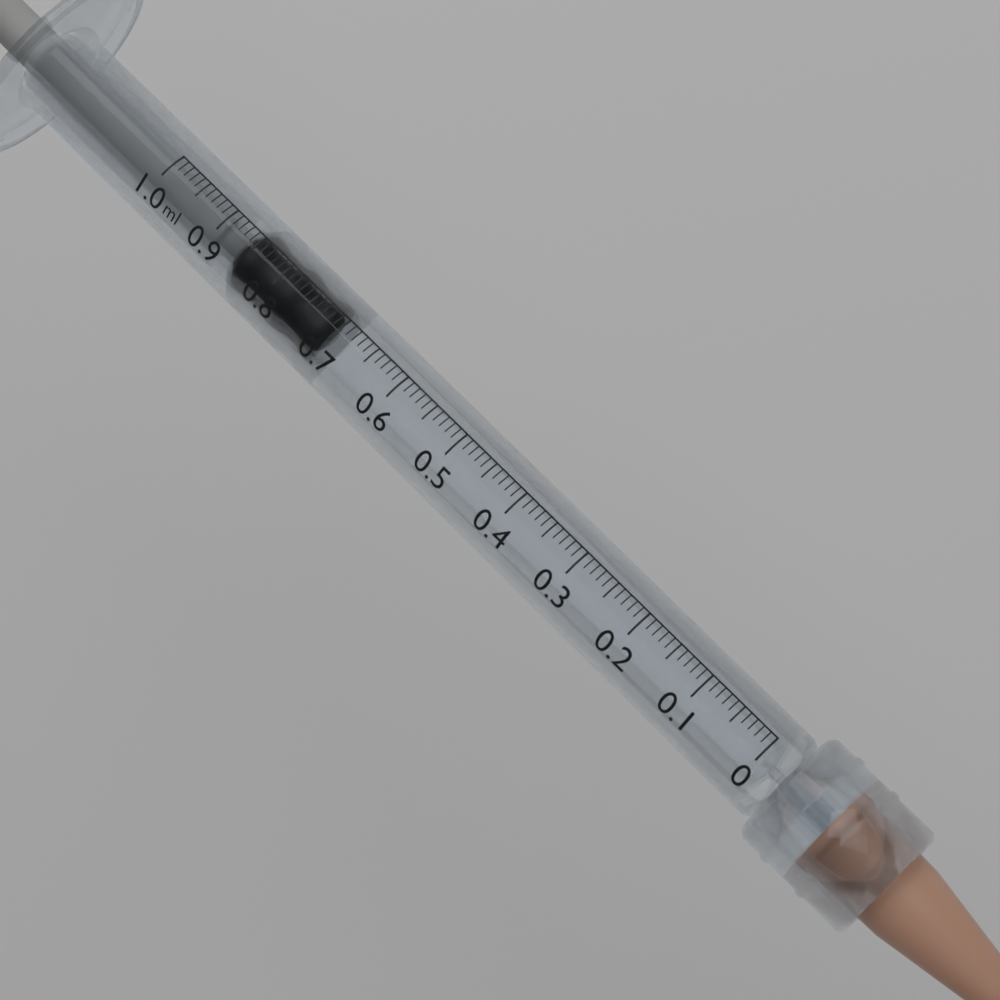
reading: 0.71 ml
